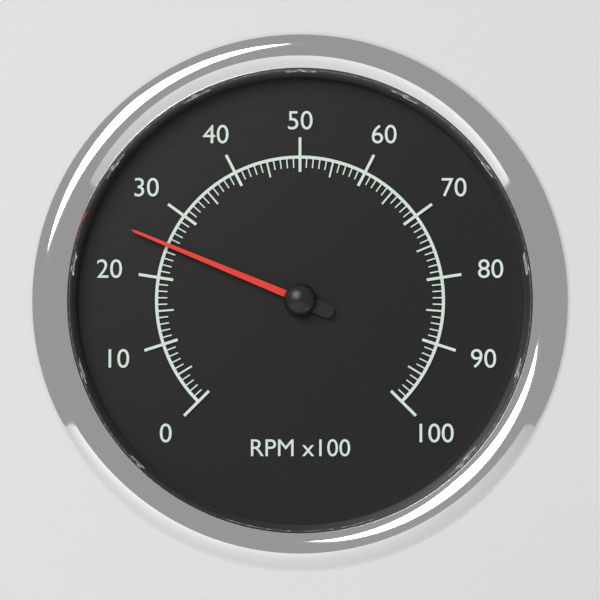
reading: 25 RPM x100
